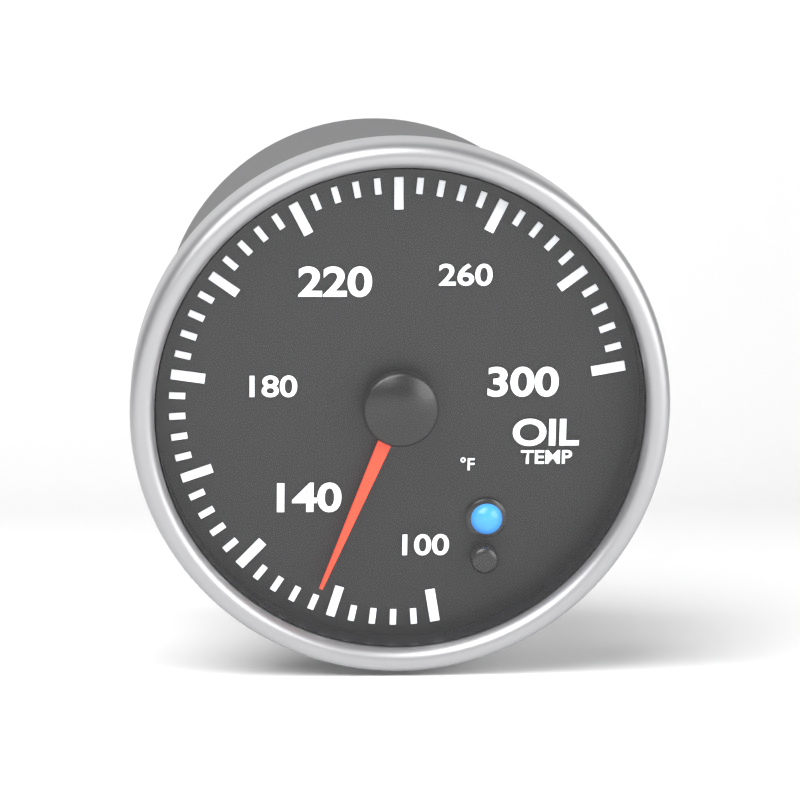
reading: 124 °F
